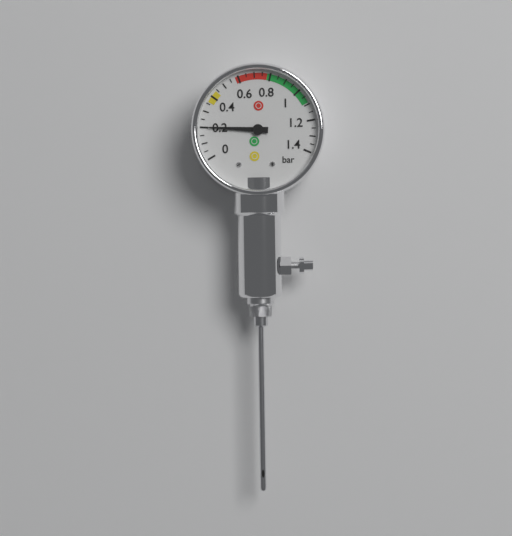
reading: 0.20 bar
